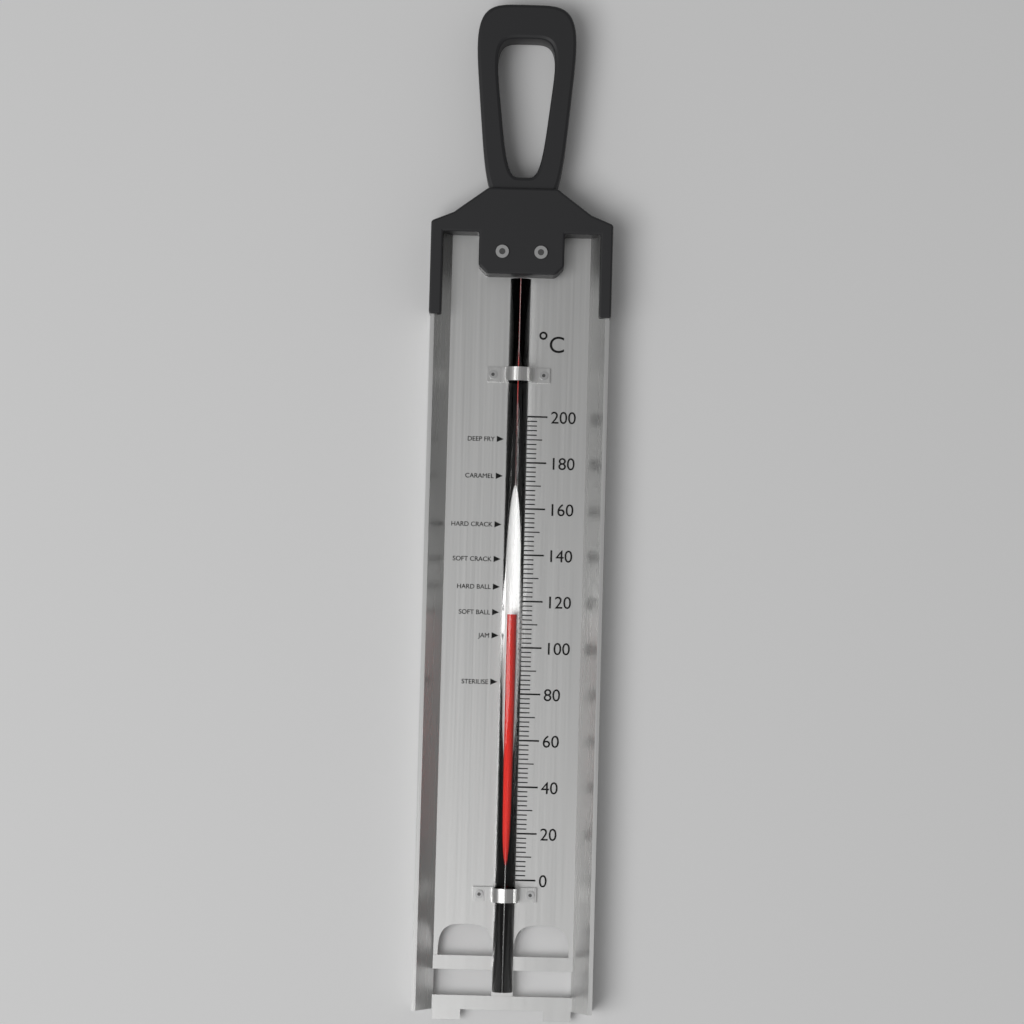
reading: 114 °C
